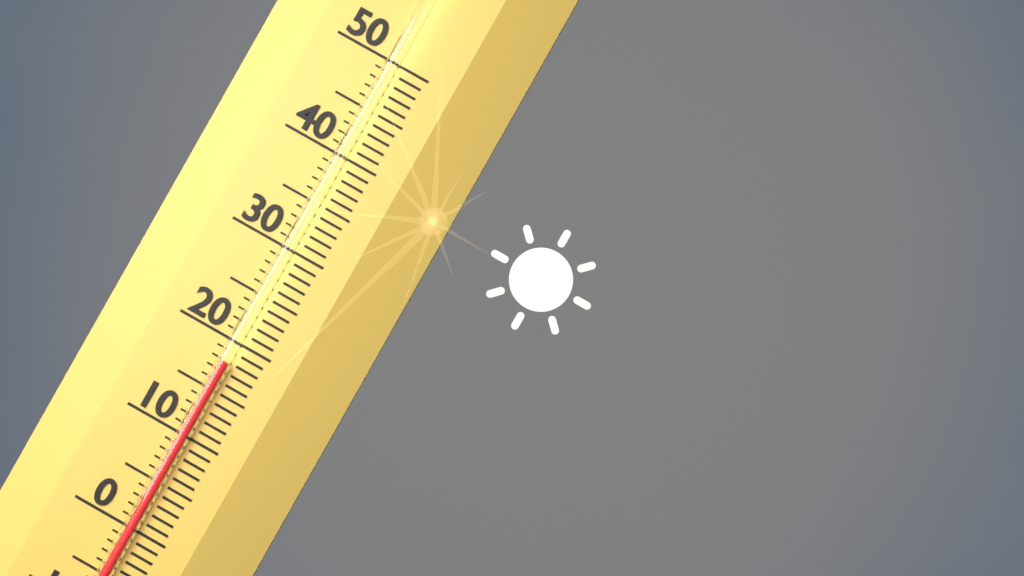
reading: 18 (no unit)
